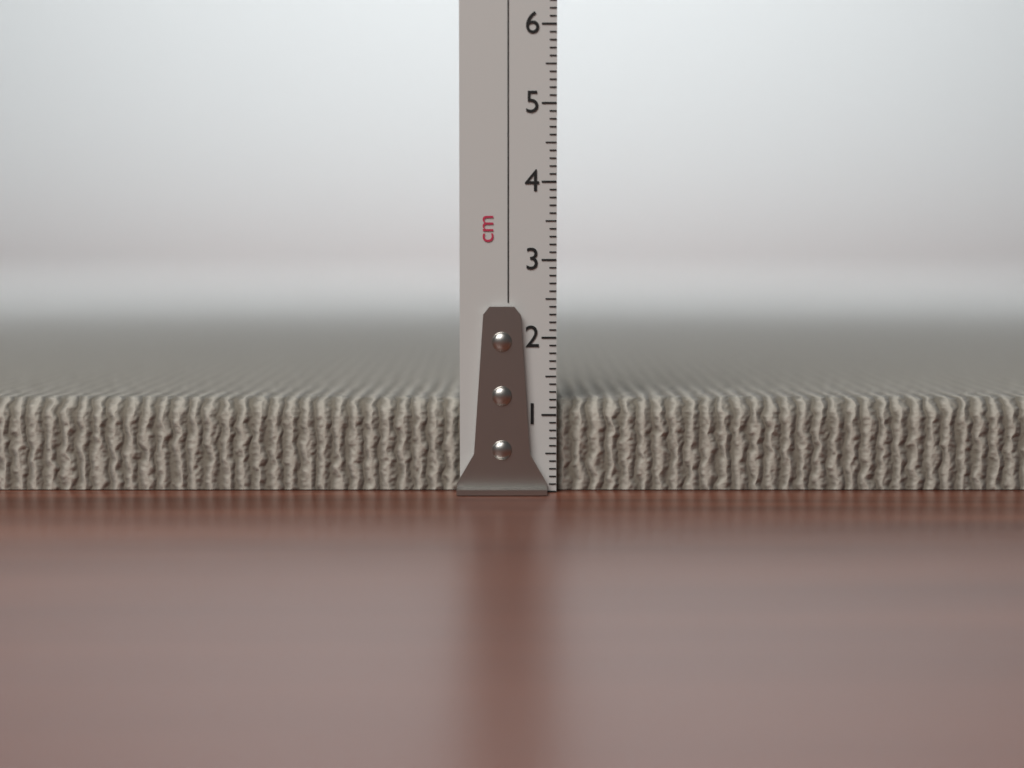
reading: 1.2 cm
